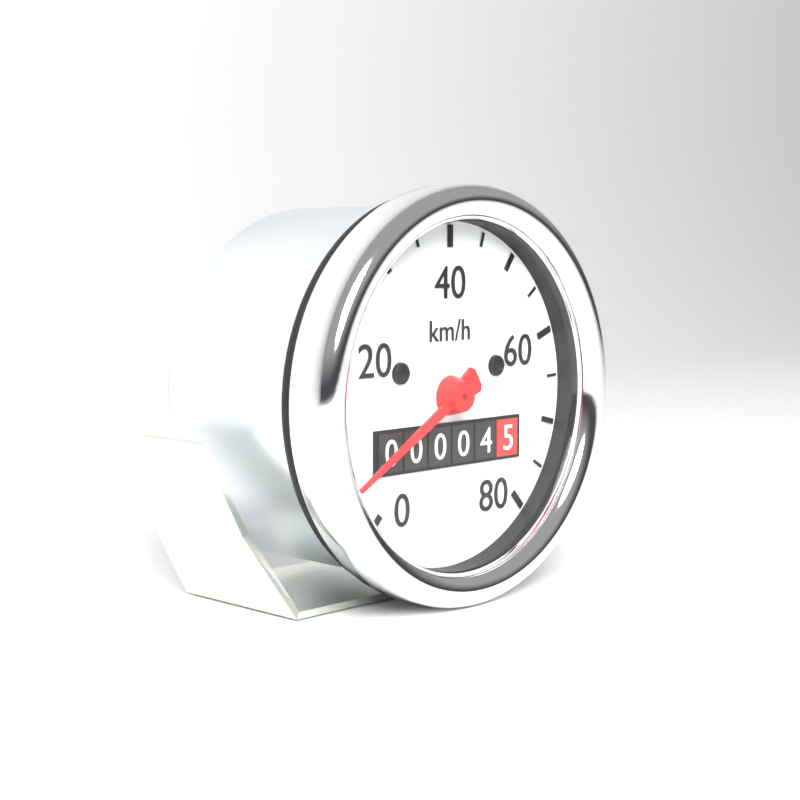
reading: 5 km/h
